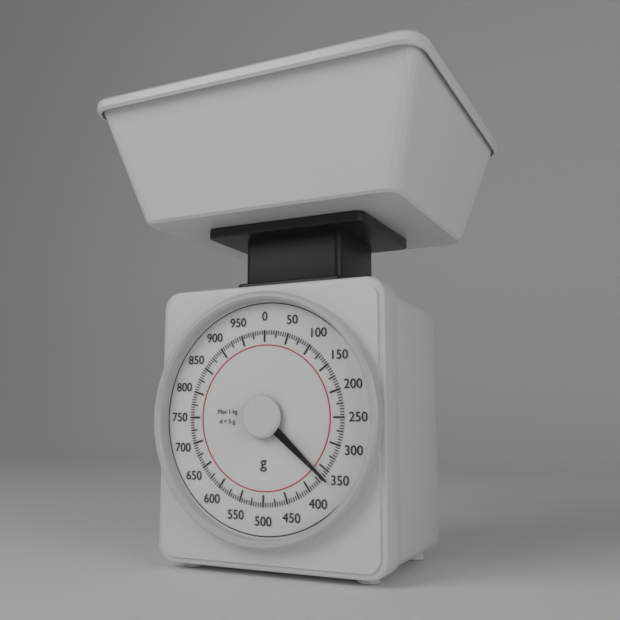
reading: 365 g
